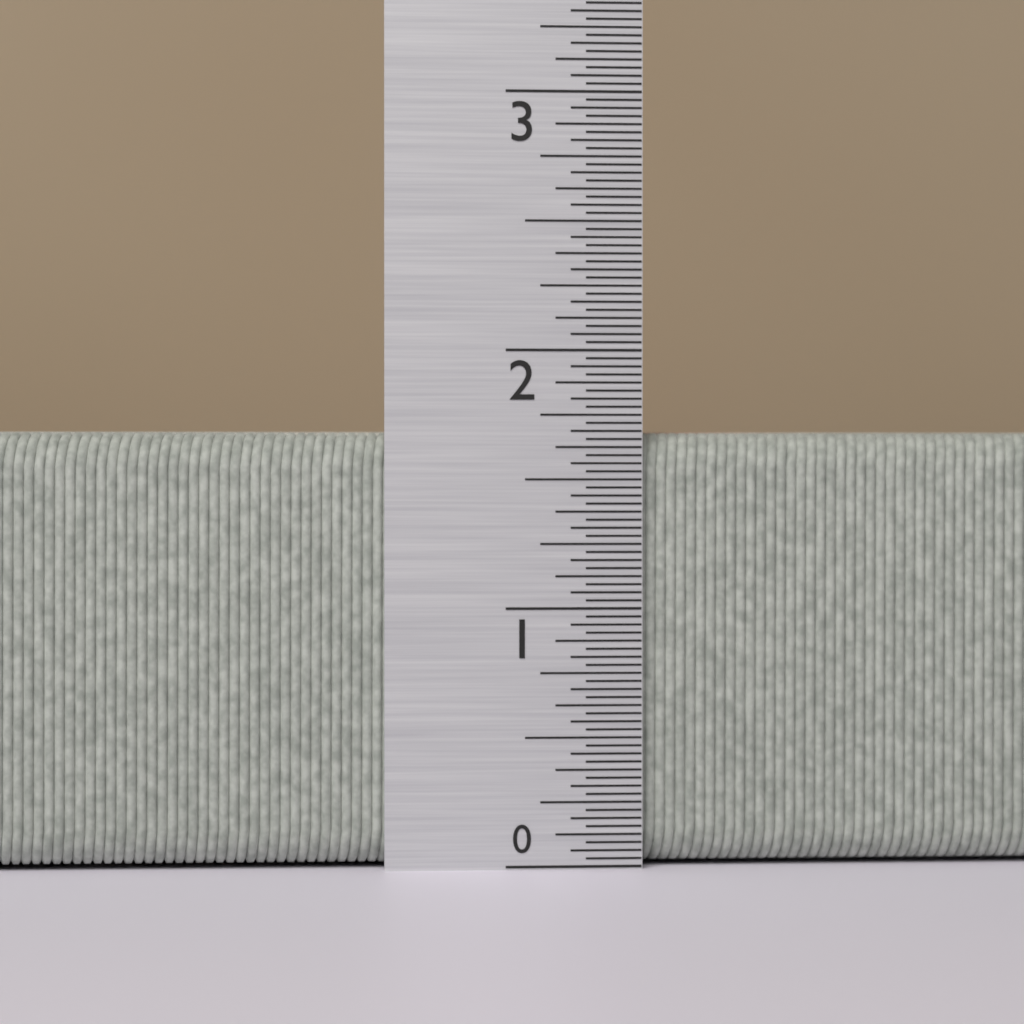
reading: 1.68750 in
